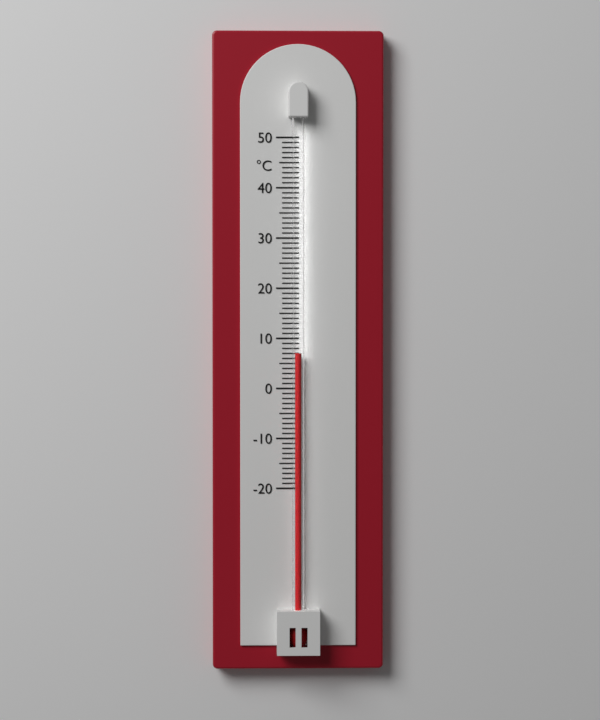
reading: 7 °C
